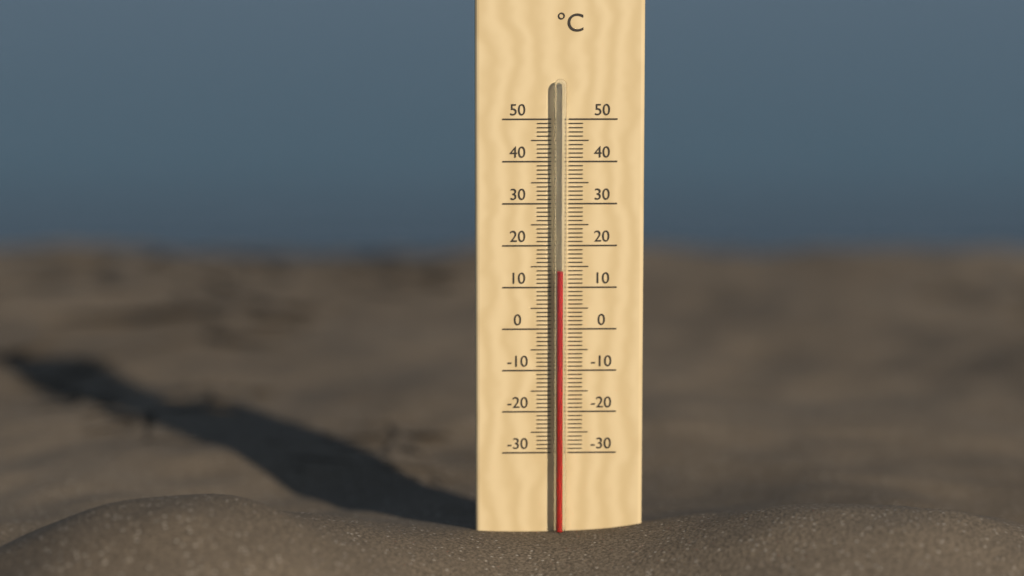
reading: 14 °C
